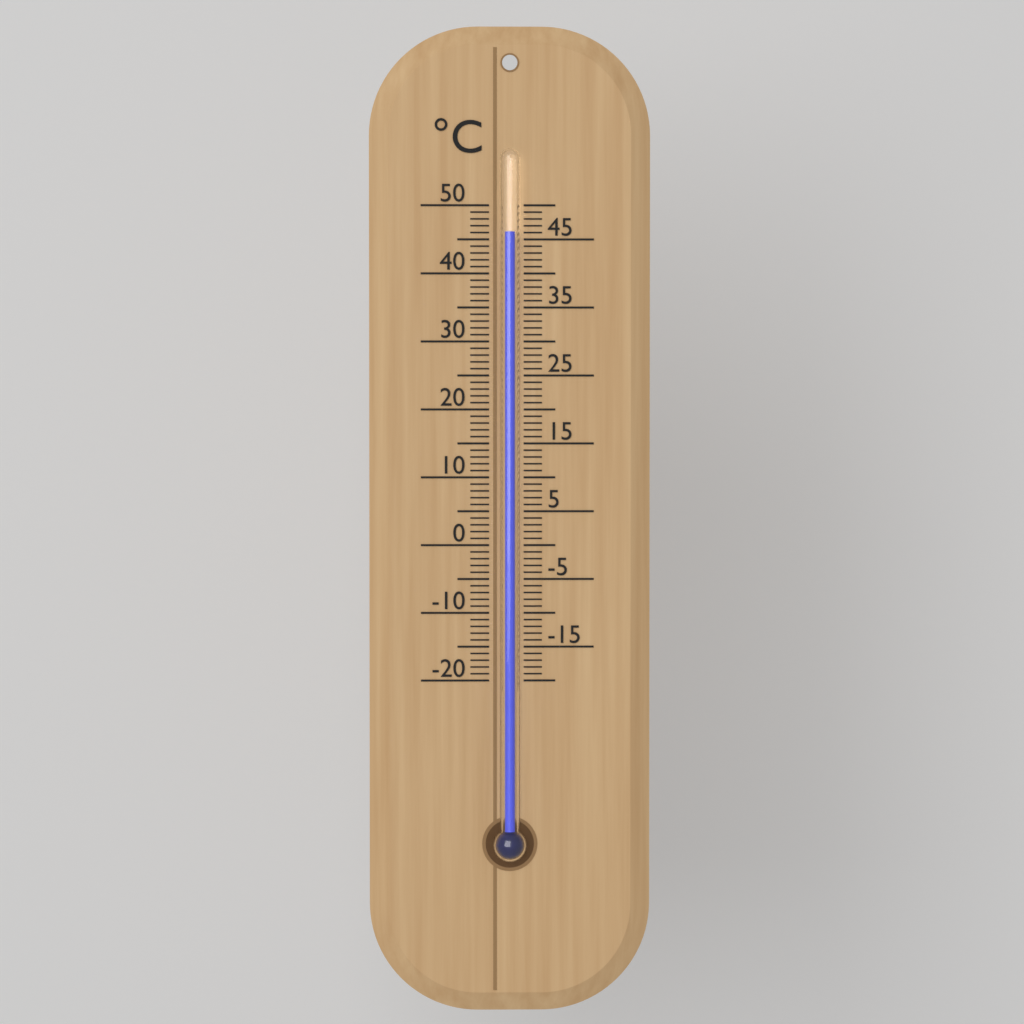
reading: 46 °C
